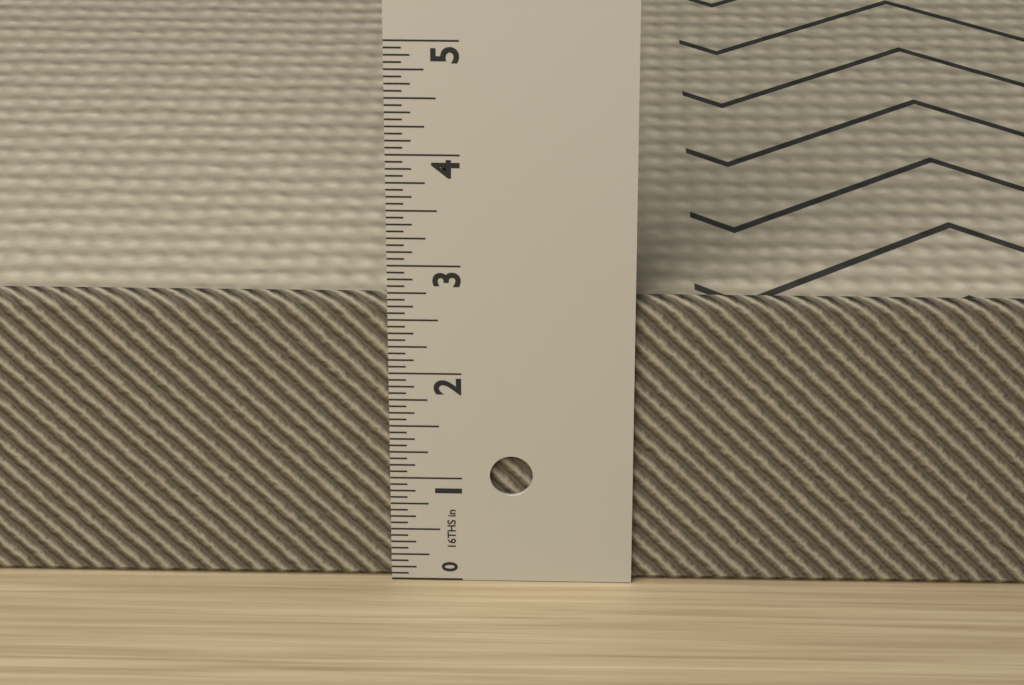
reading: 2.6875 in
